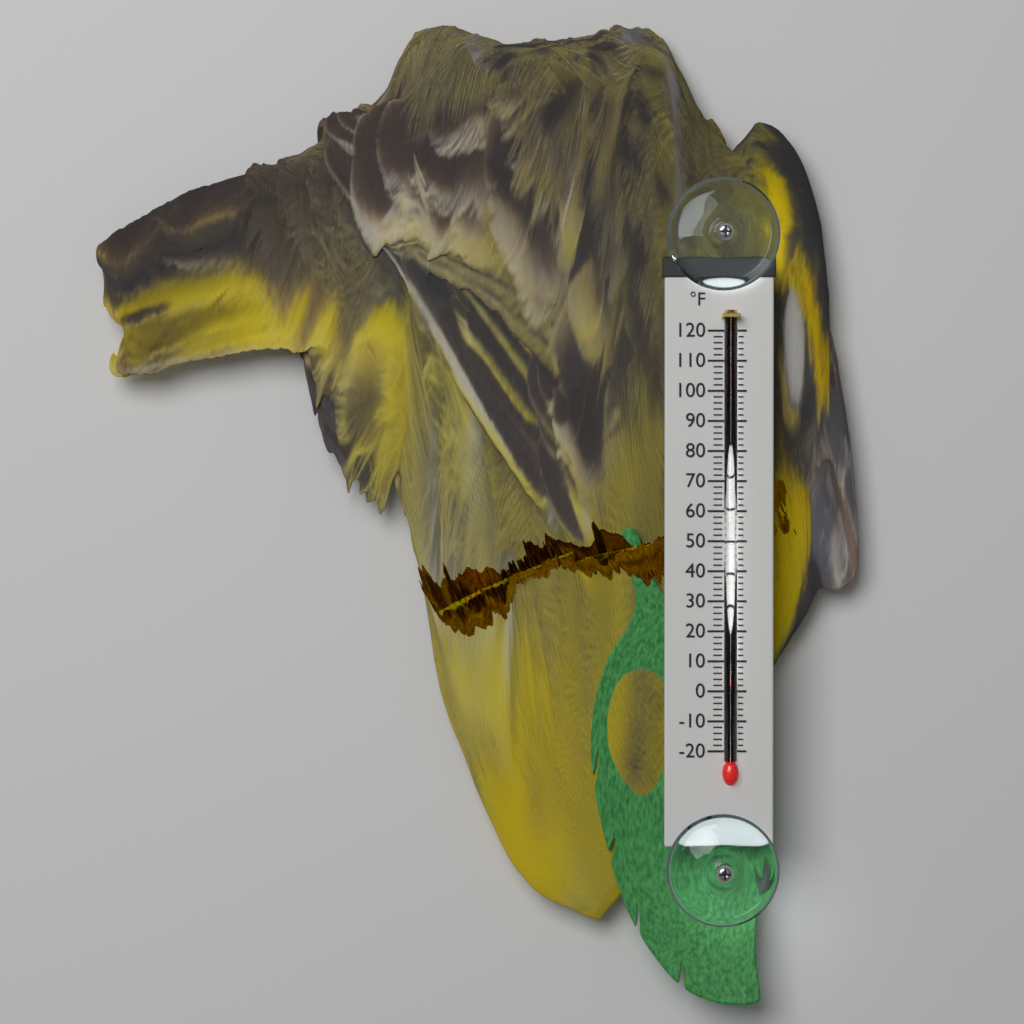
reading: 4 °F
